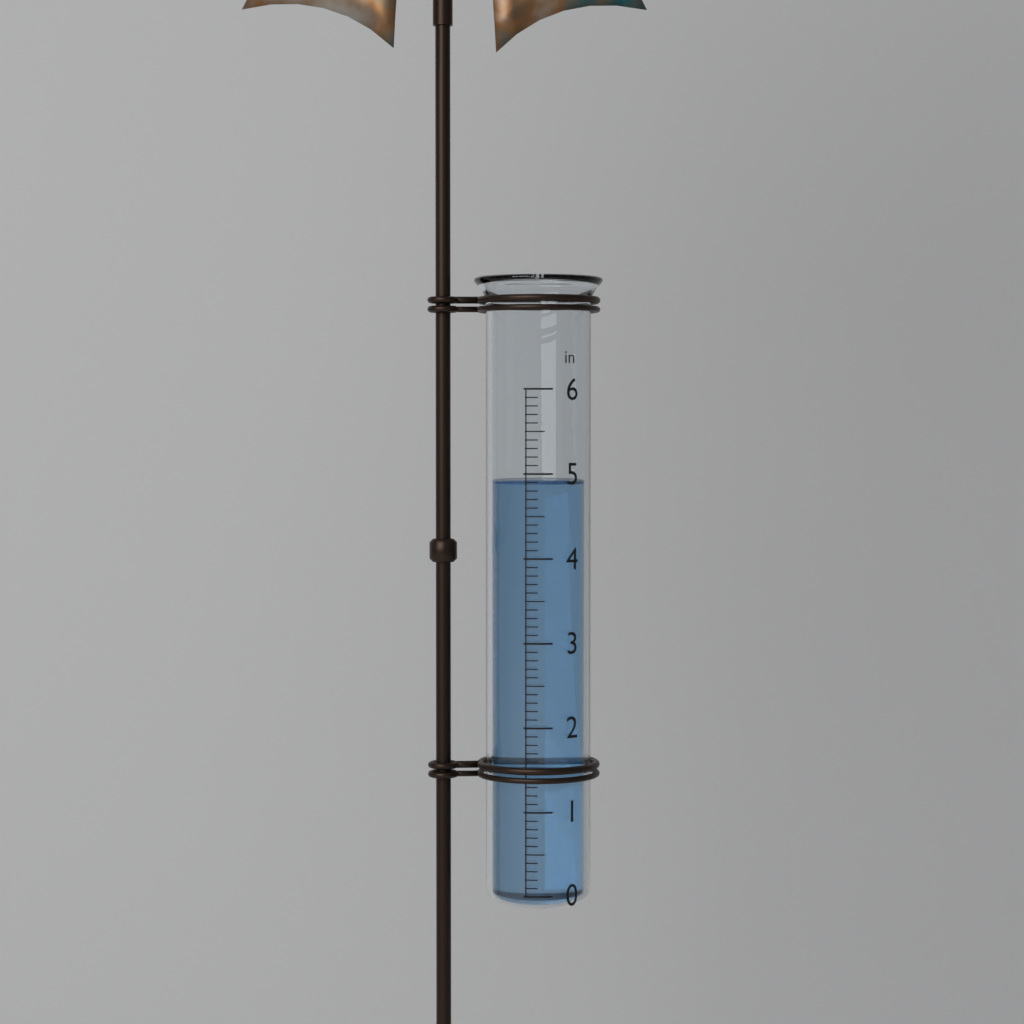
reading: 4.9 in
